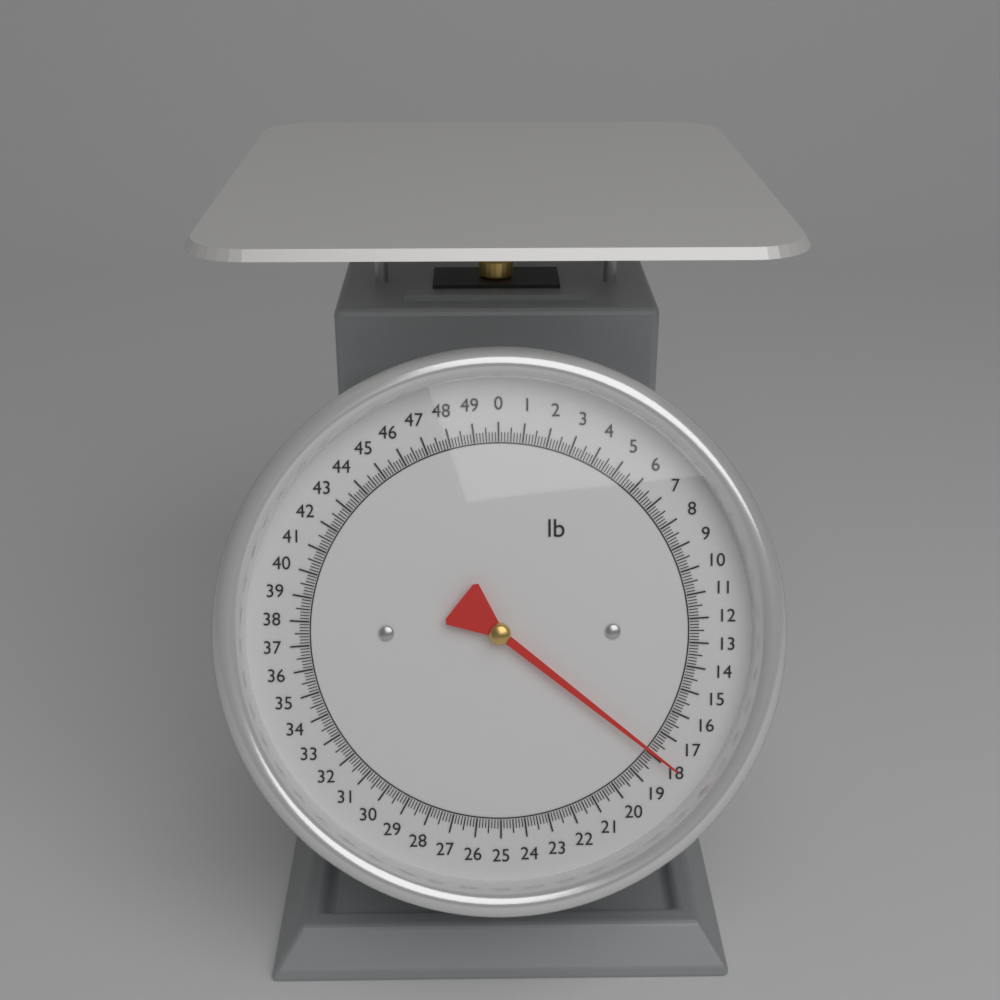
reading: 17.875 lb
